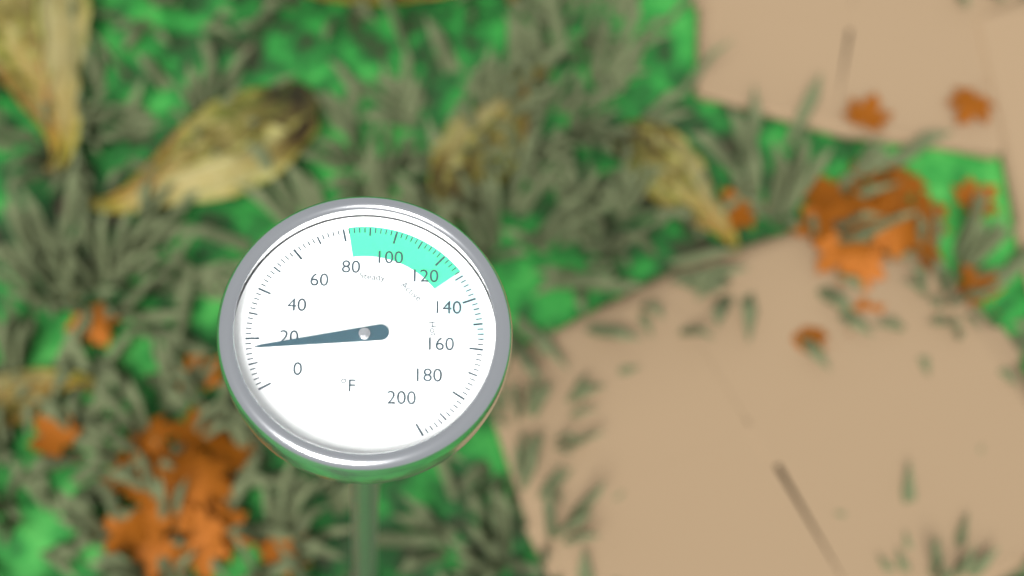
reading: 16 °F
